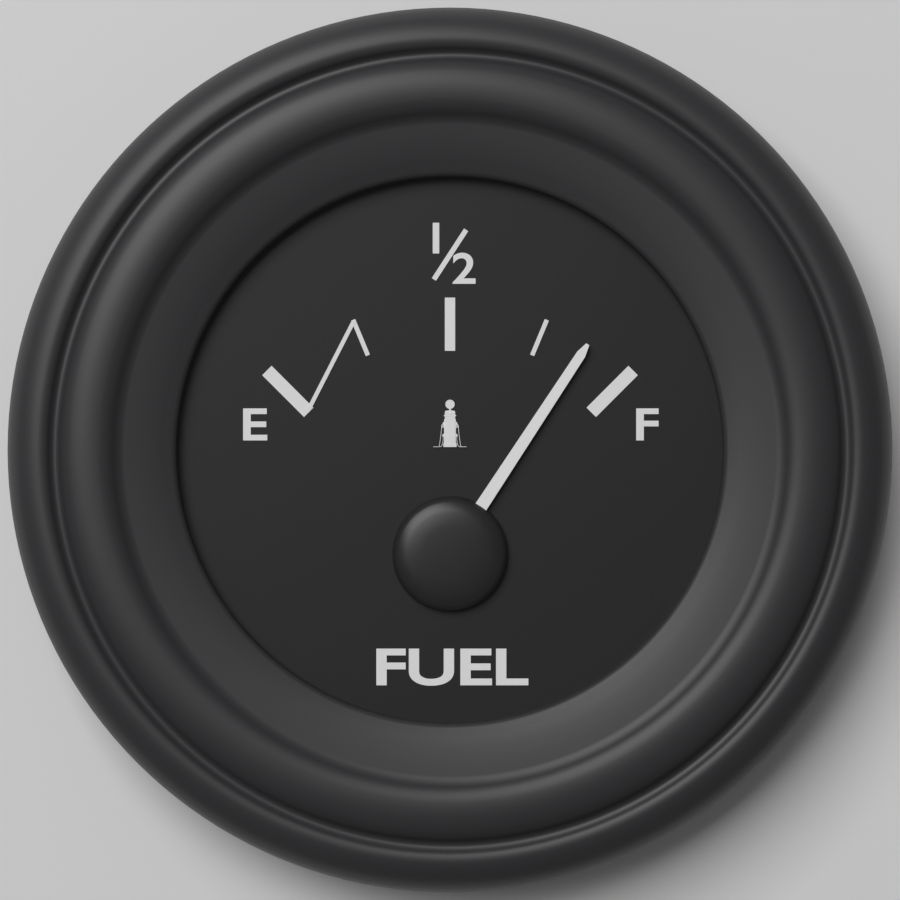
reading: 0.87 (no unit)
